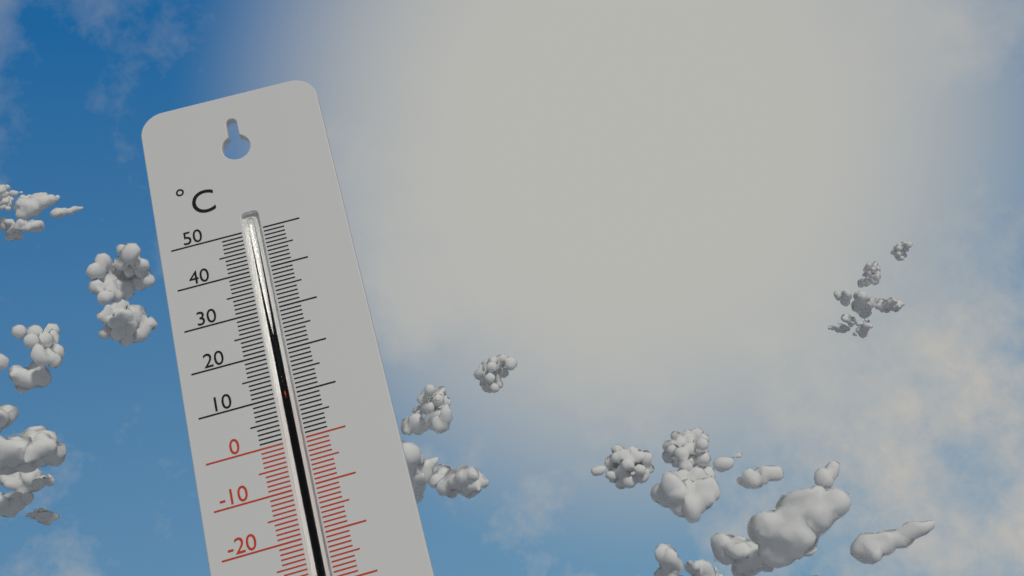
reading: 11 °C
